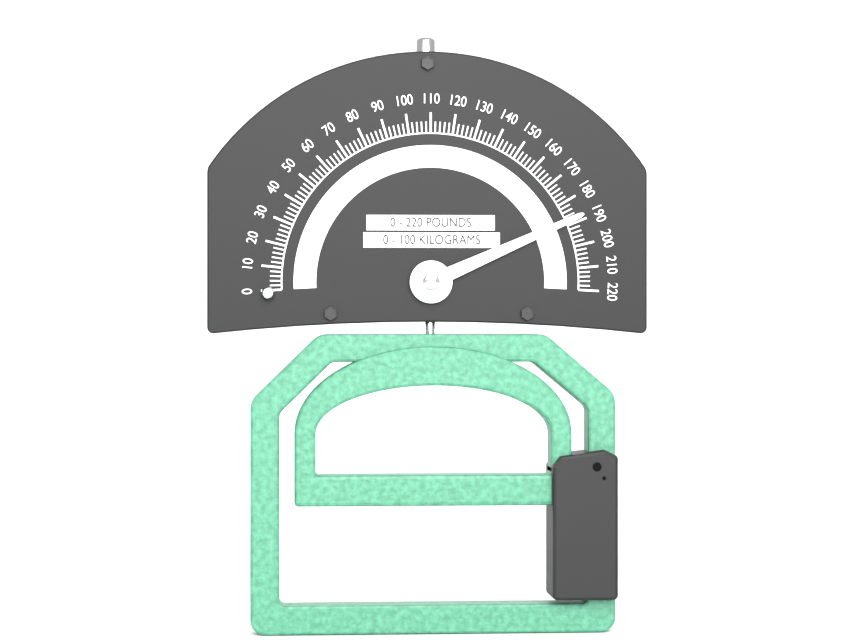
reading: 188 lb
